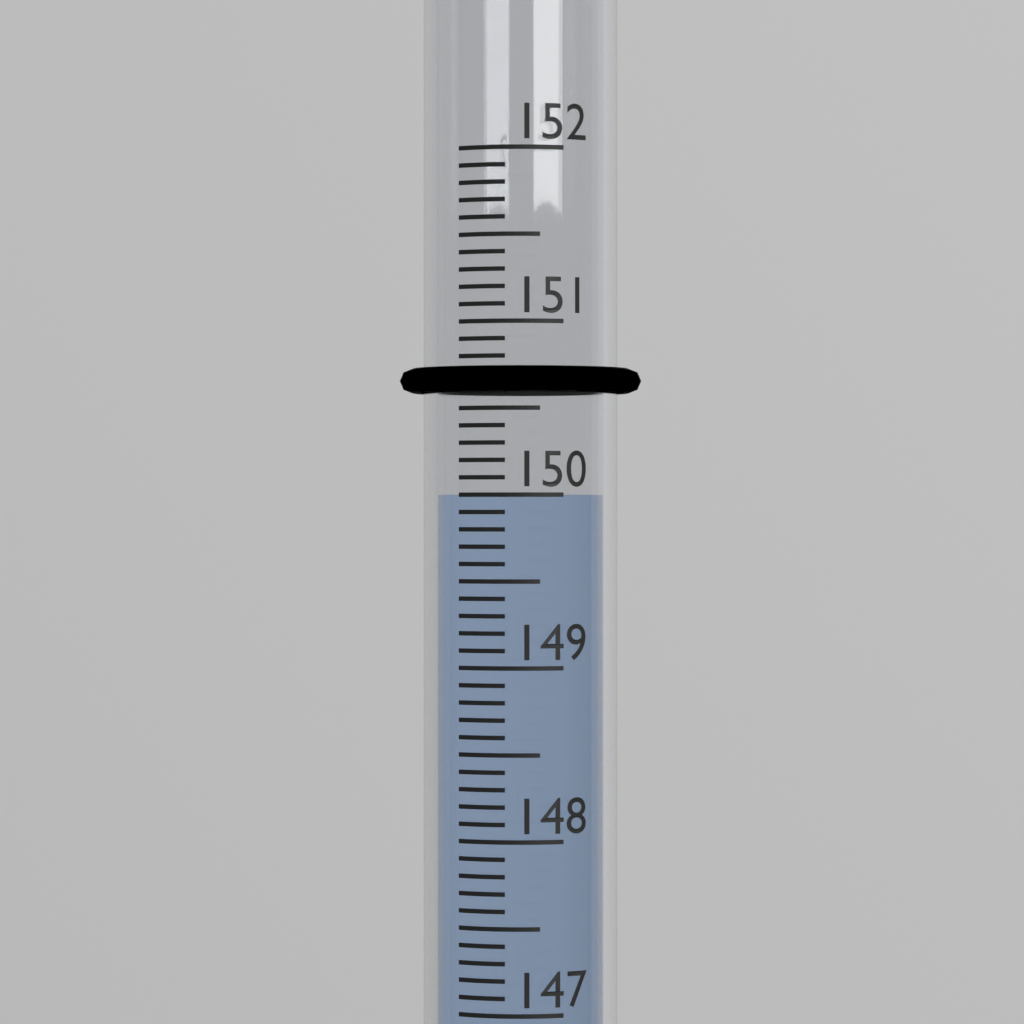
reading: 150.0 (no unit)
